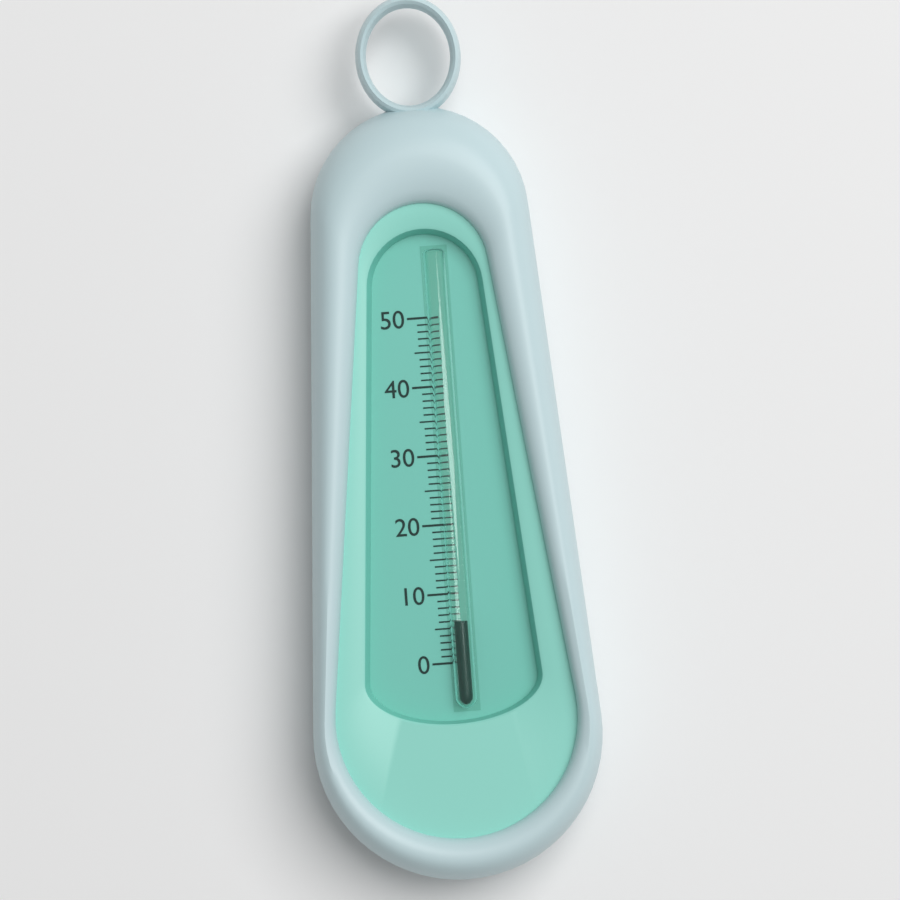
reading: 6 (no unit)
